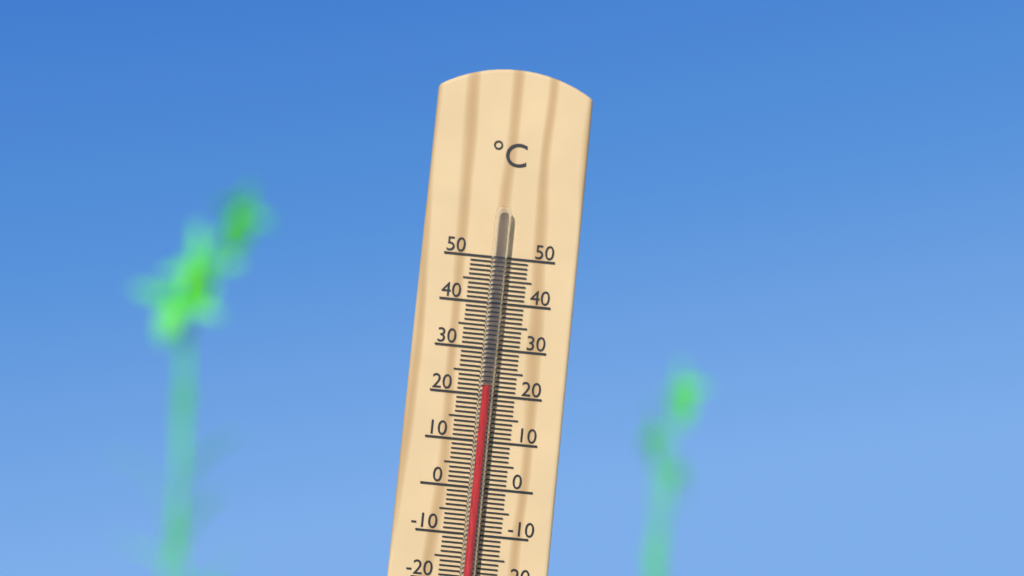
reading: 22 °C
